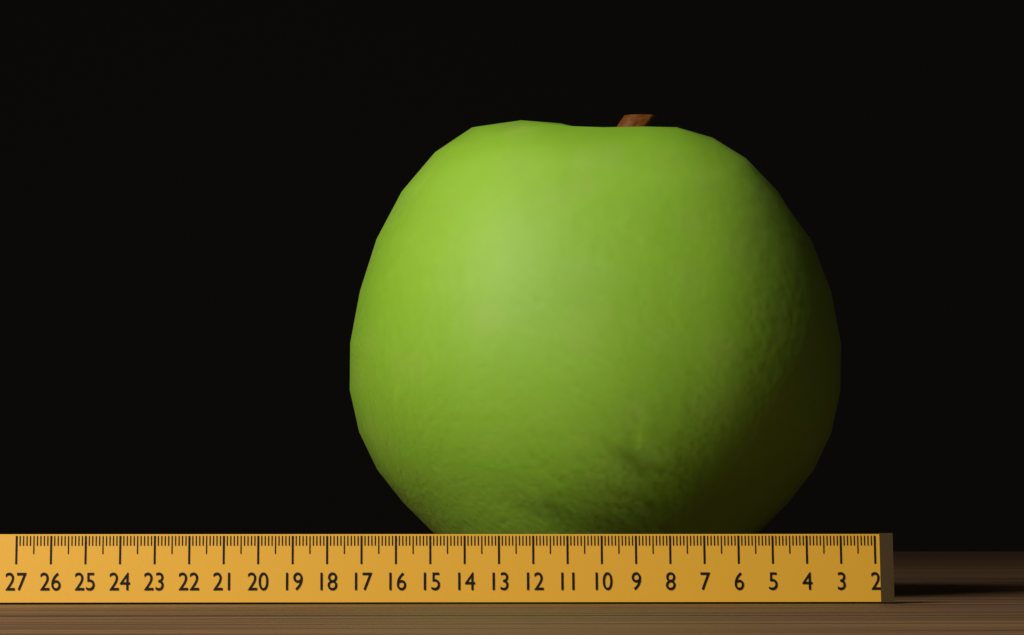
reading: 17.4 (no unit)
